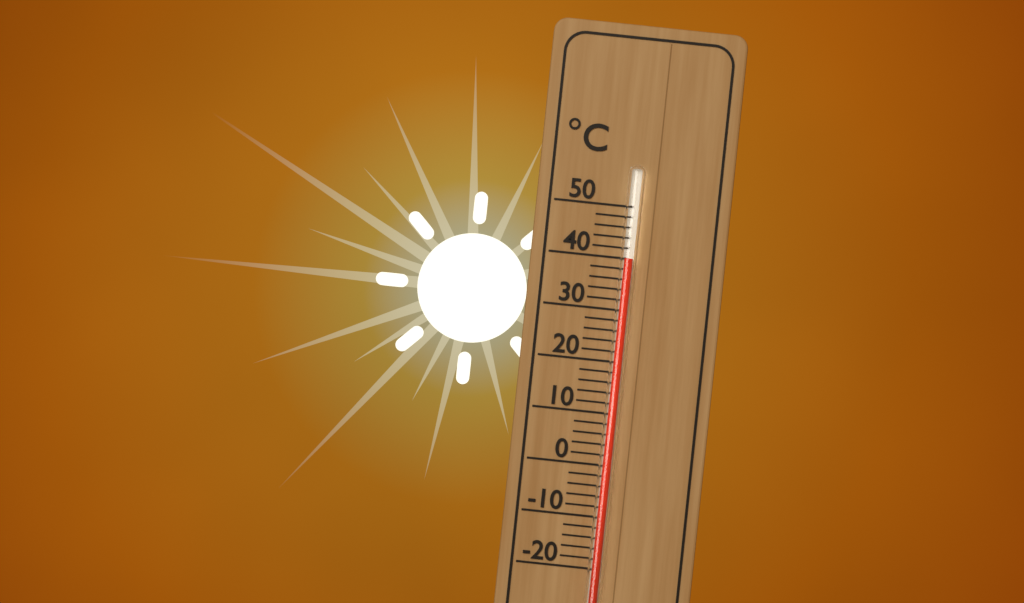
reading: 40 °C
